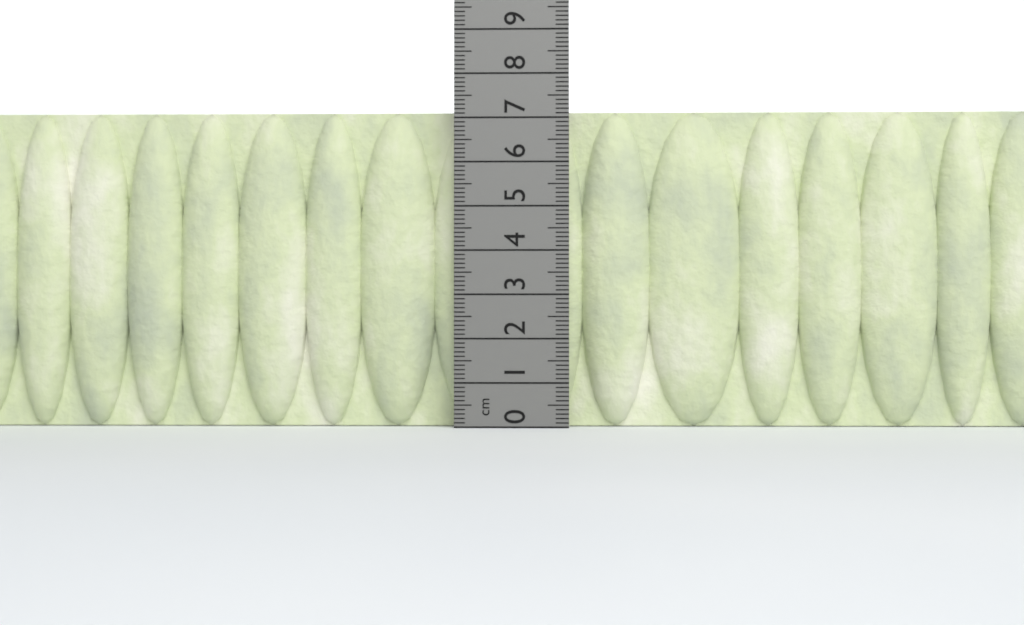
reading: 7.2 cm
